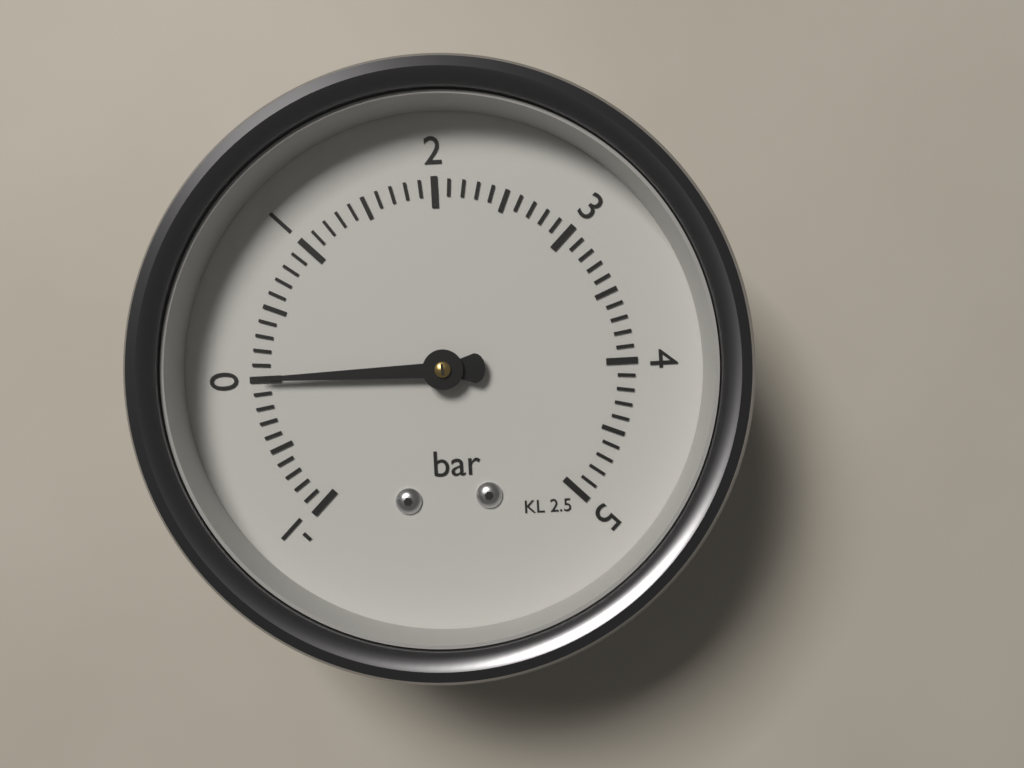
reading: 0.0 bar
